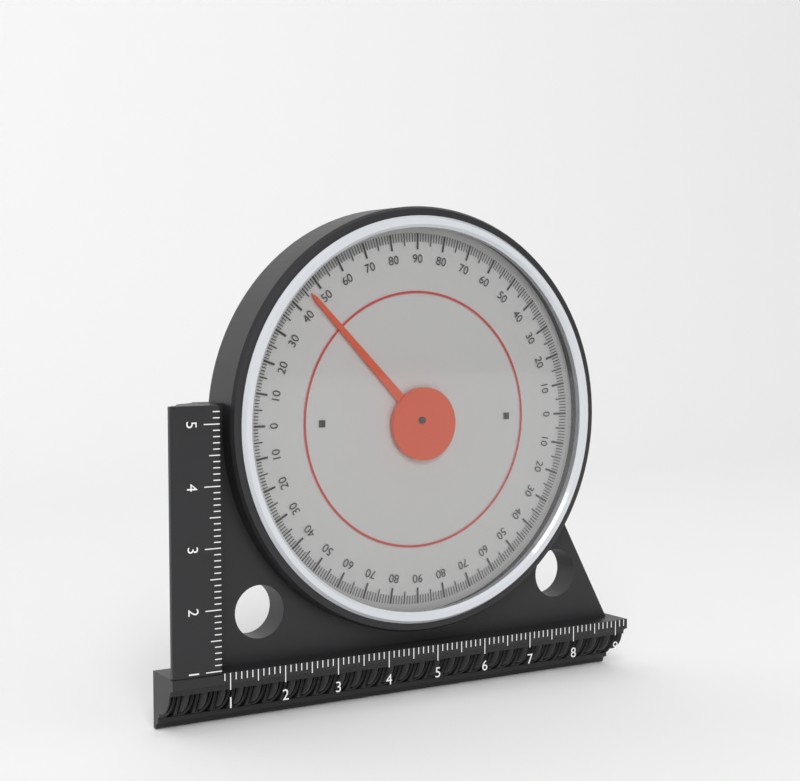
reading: 46 (no unit)
